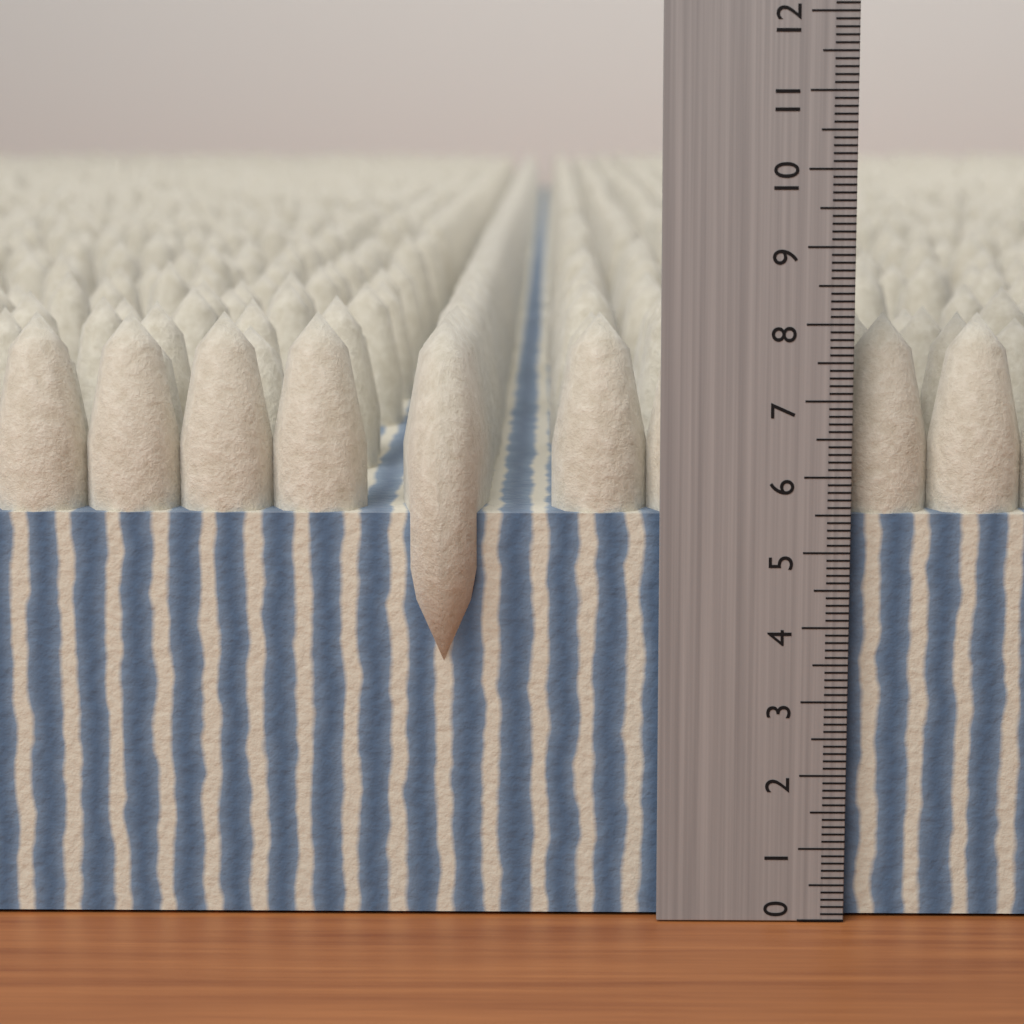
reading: 8.1 (no unit)
